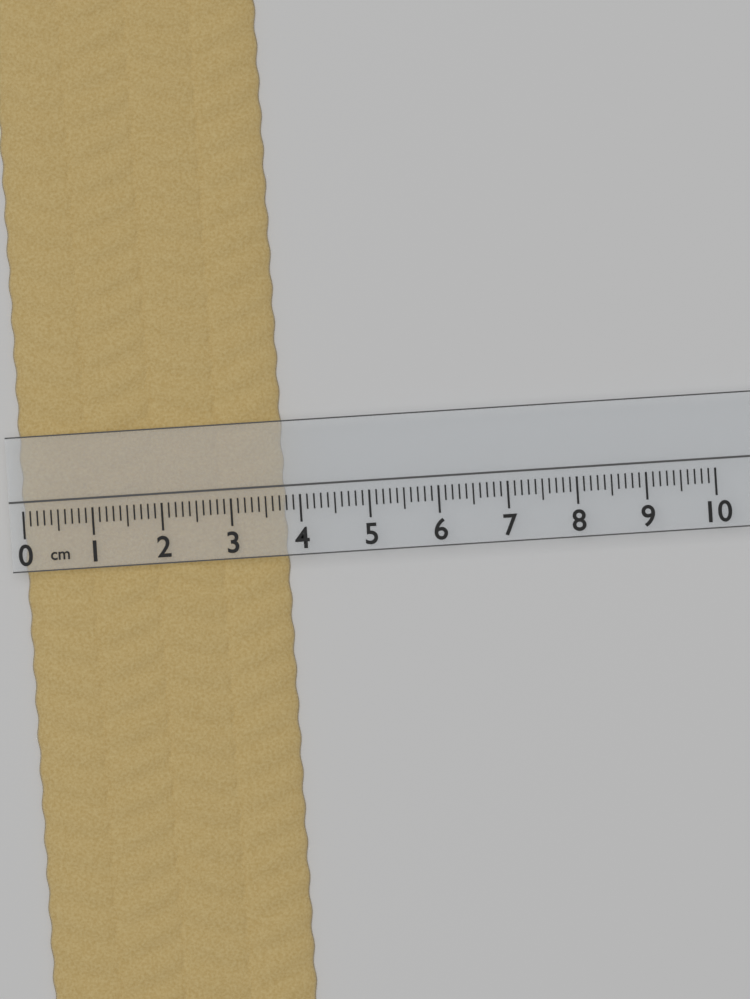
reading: 3.8 cm
